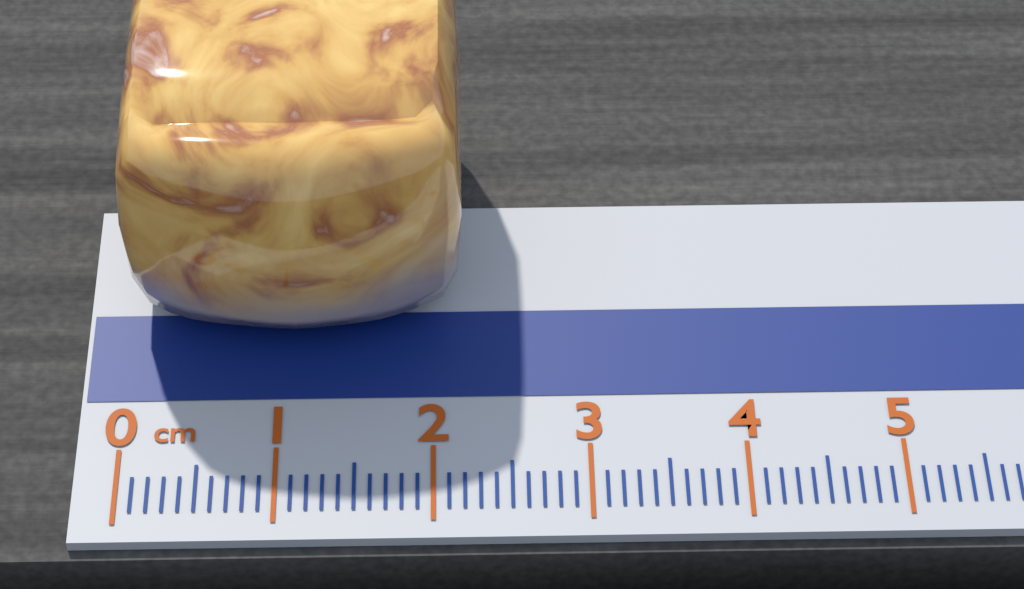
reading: 2.2 cm
